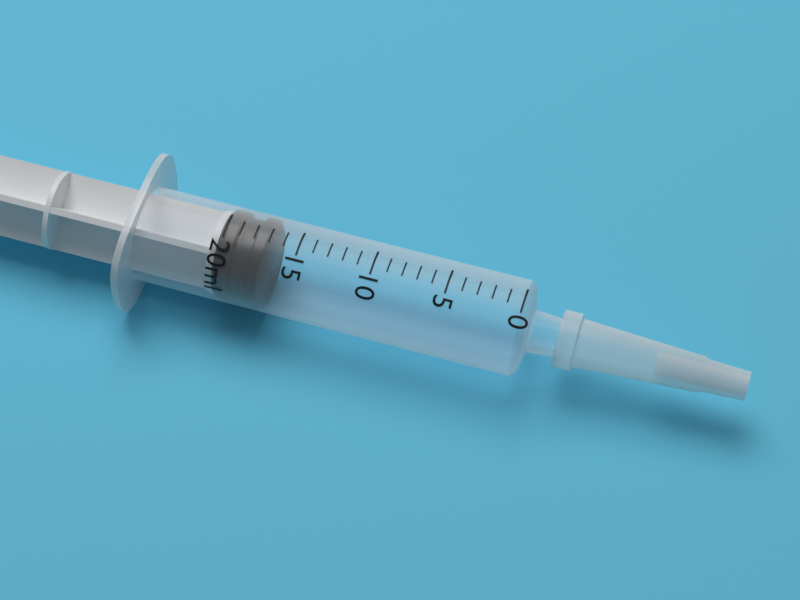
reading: 17 ml
